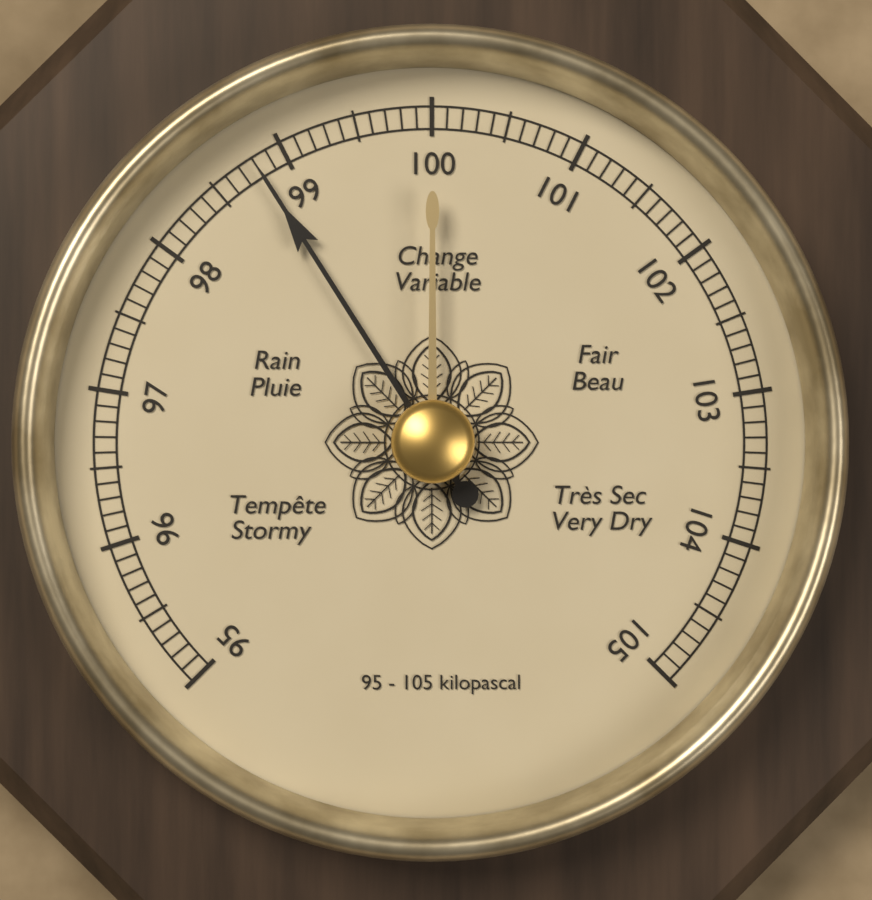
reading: 98.8 kPa
